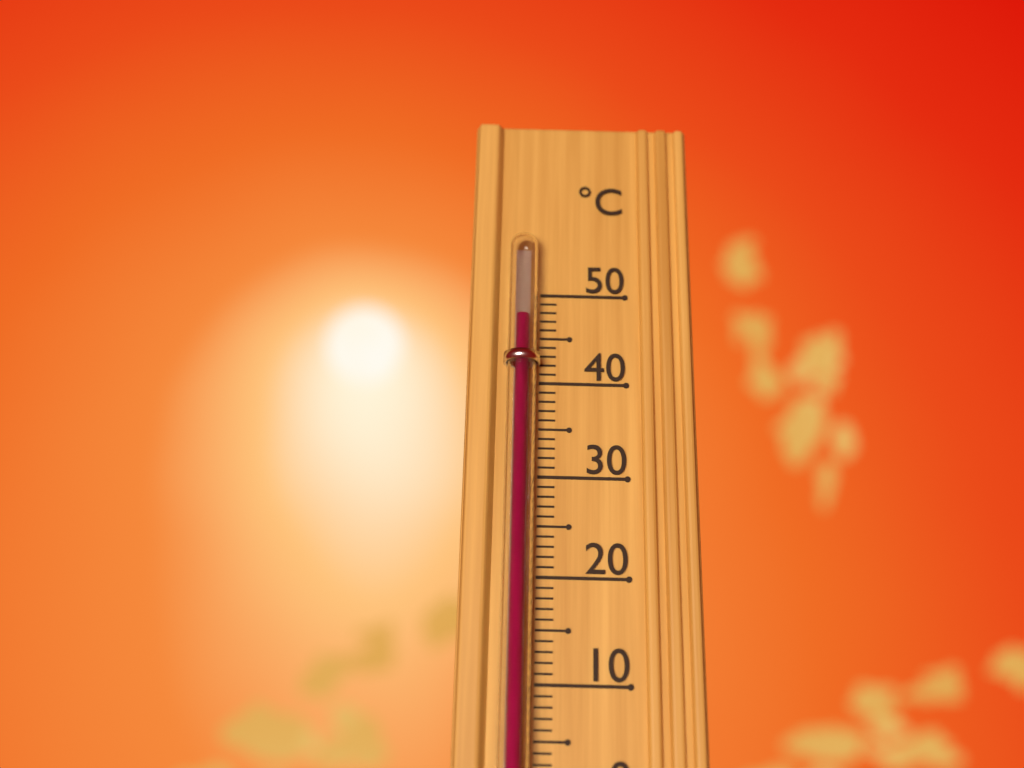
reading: 47 °C
